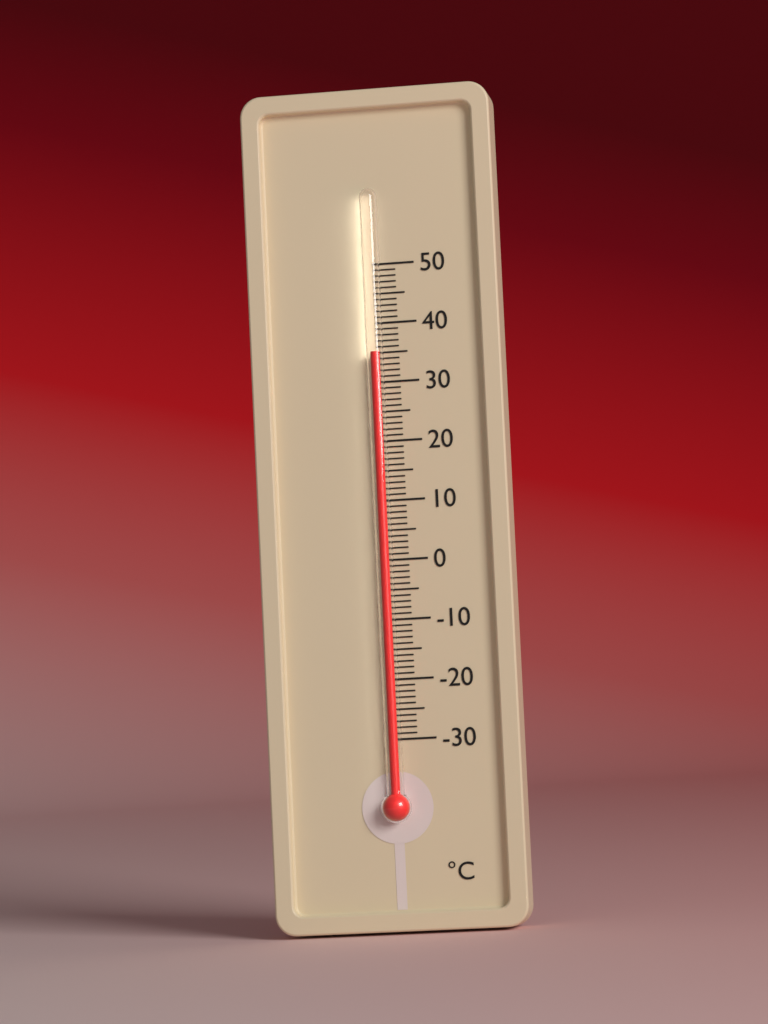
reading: 35 °C
